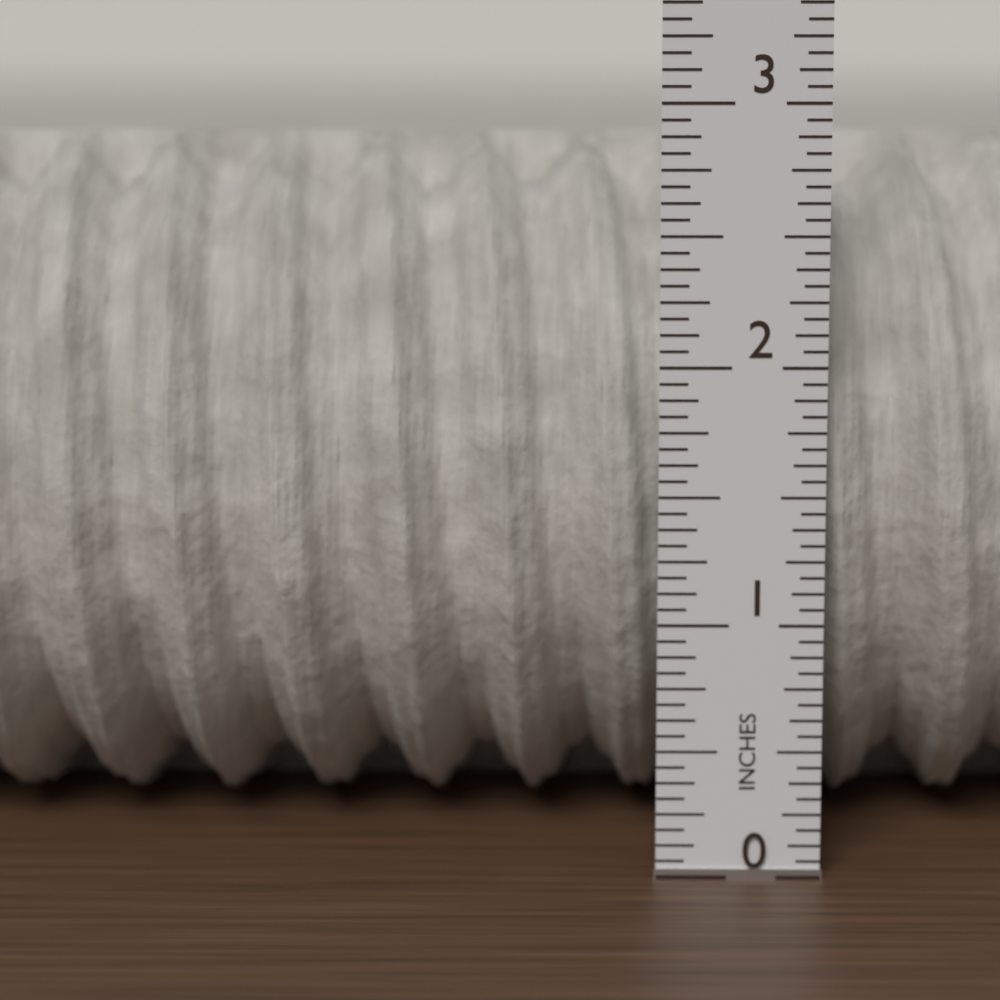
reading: 2.8750 in
